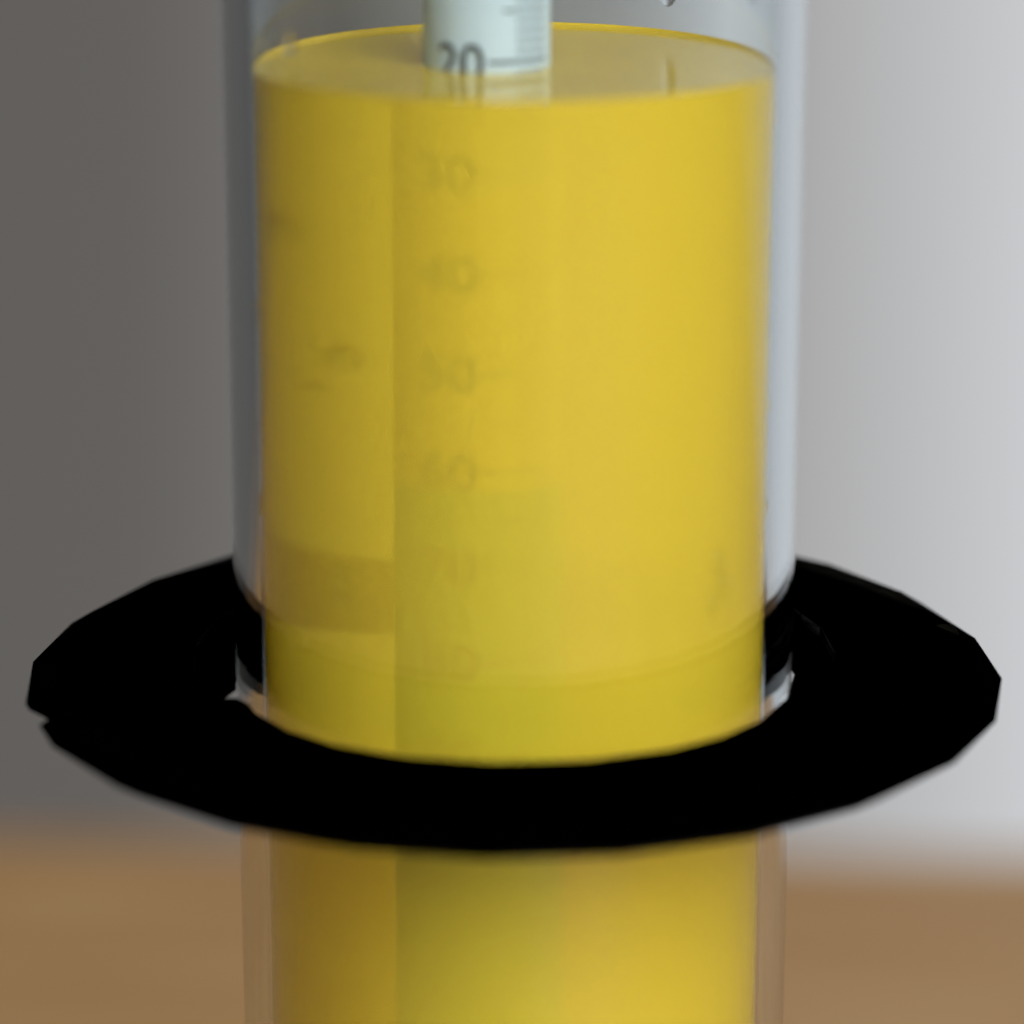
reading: 21 (no unit)
